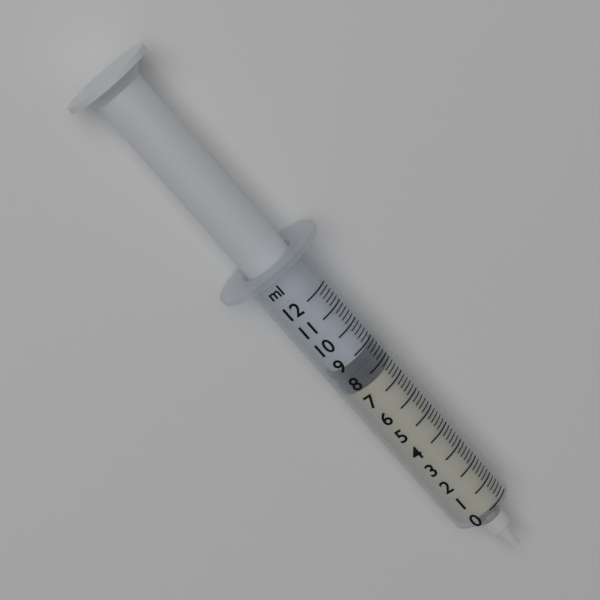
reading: 7.6 ml
